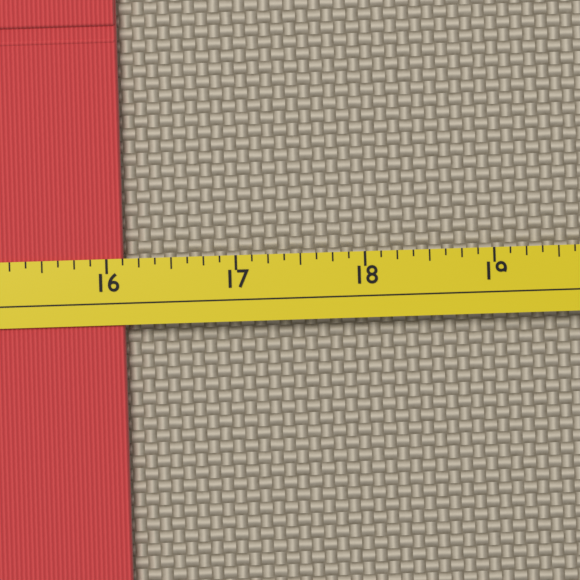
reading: 16.125 (no unit)
